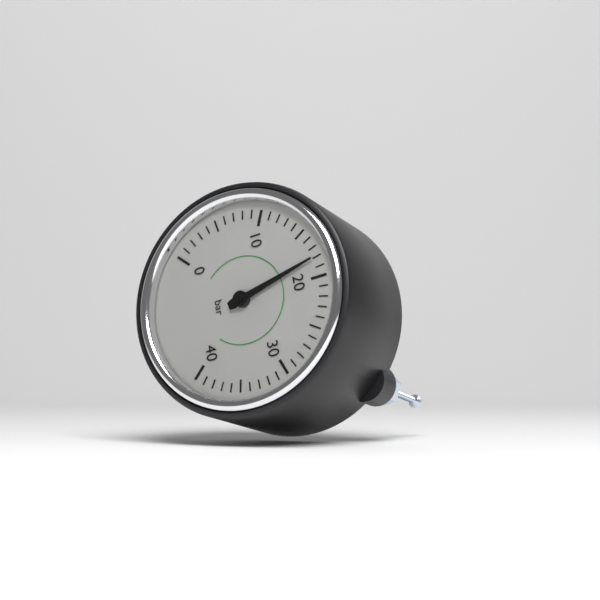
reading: 18 bar
